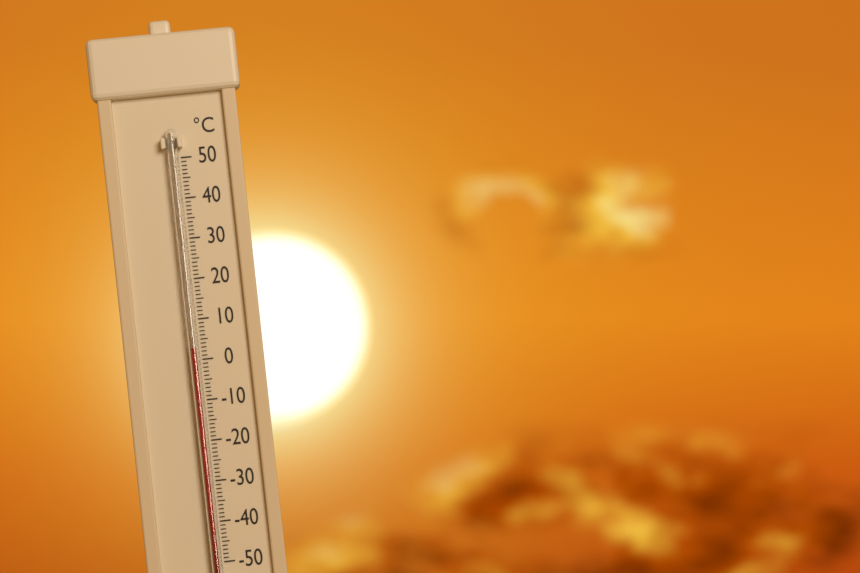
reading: 3 °C
